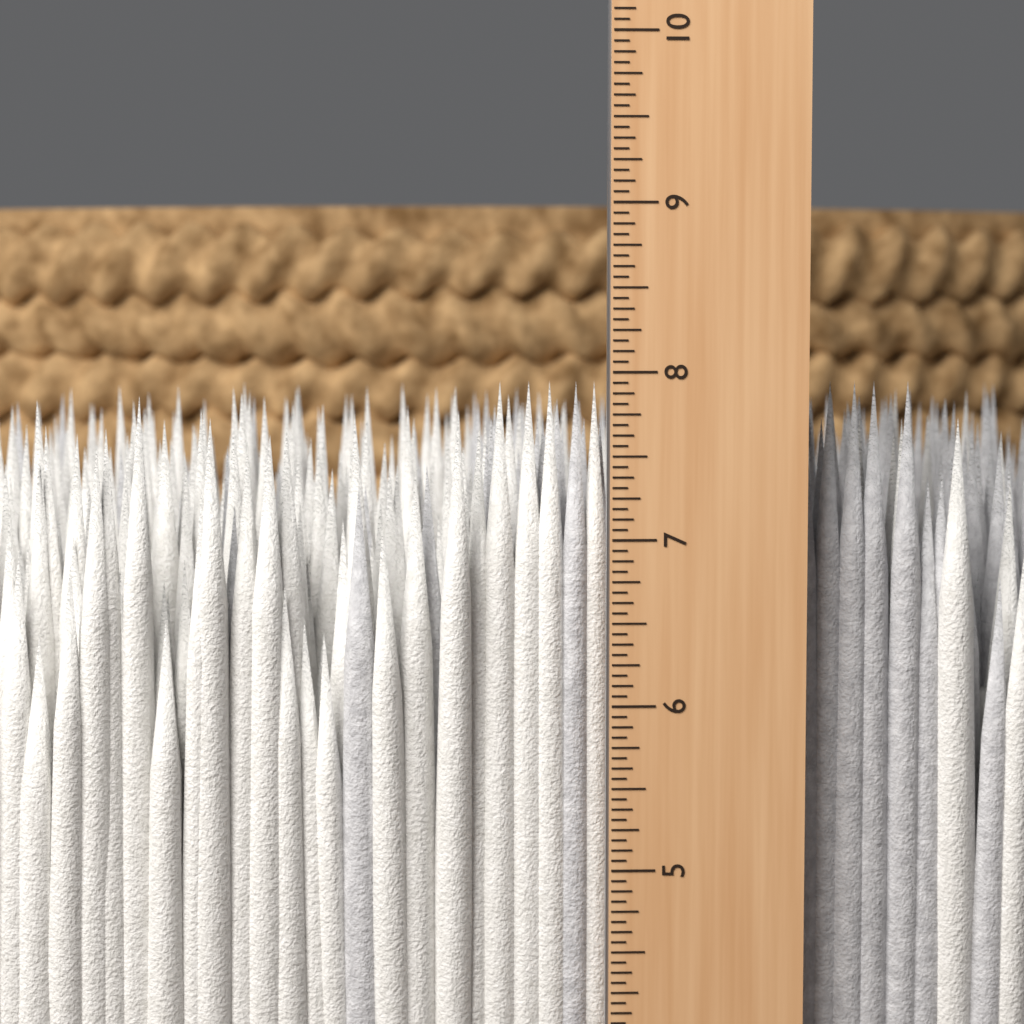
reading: 7.9375 in
